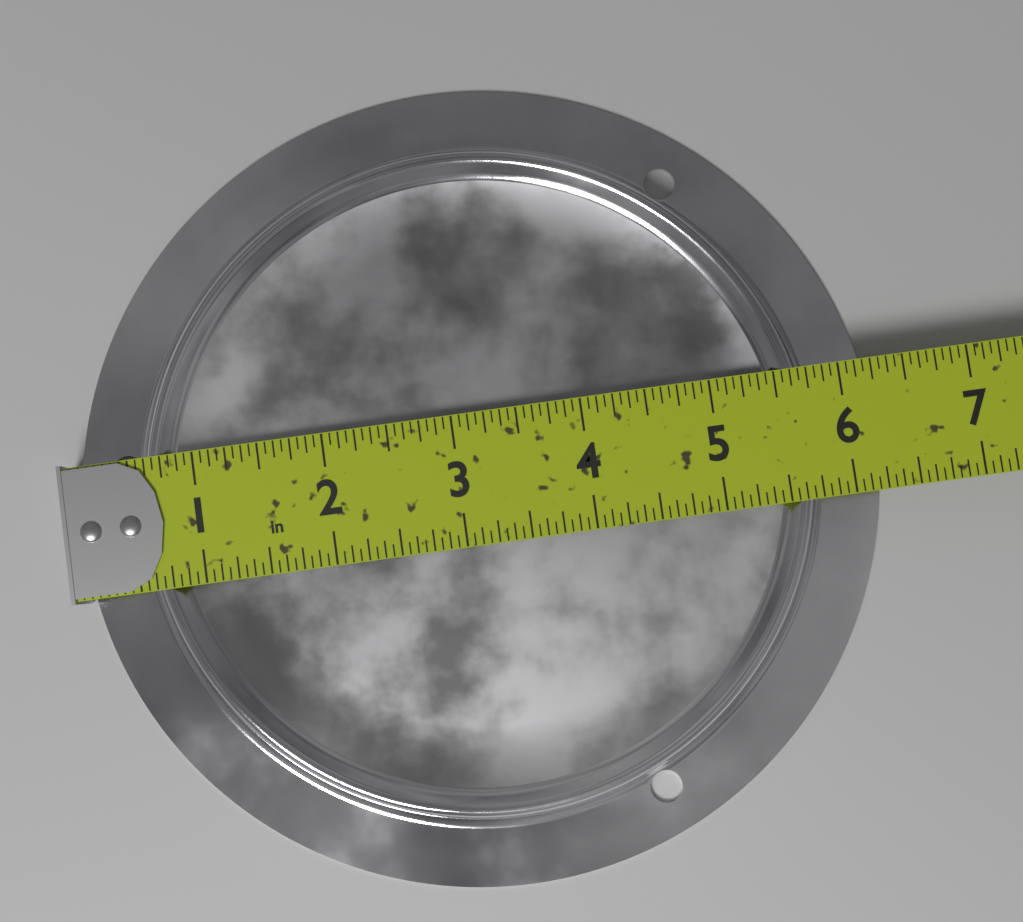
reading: 6.3125 in
